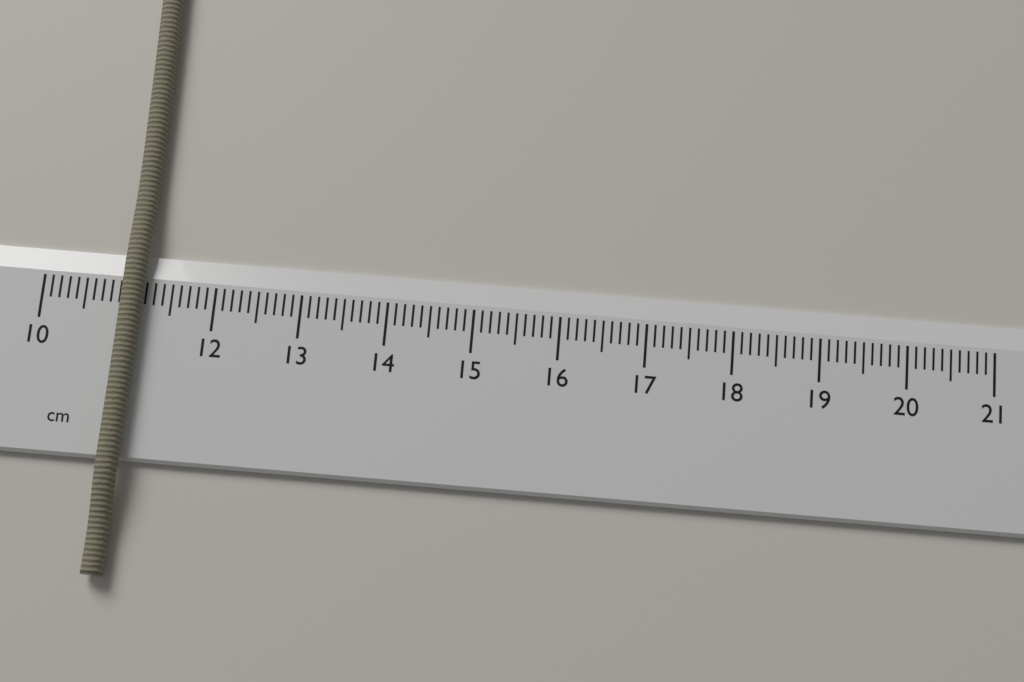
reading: 11.2 cm
